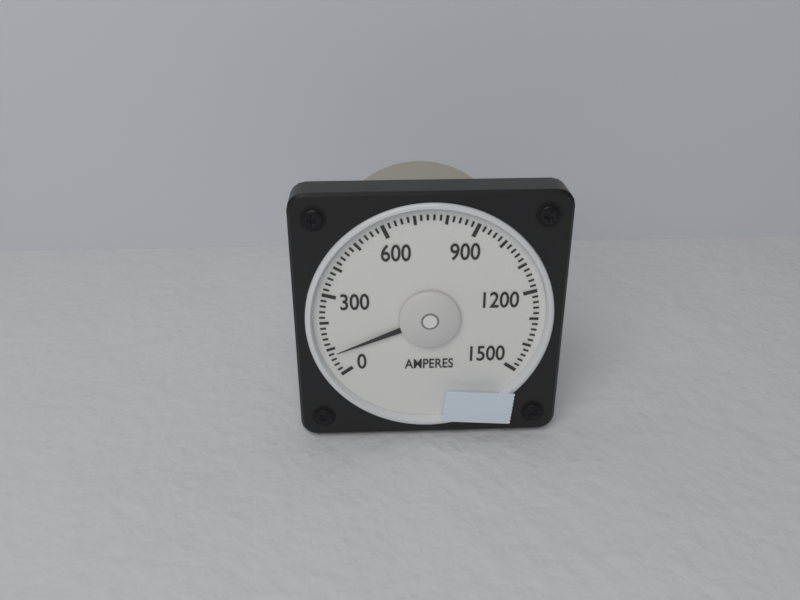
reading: 80 A
